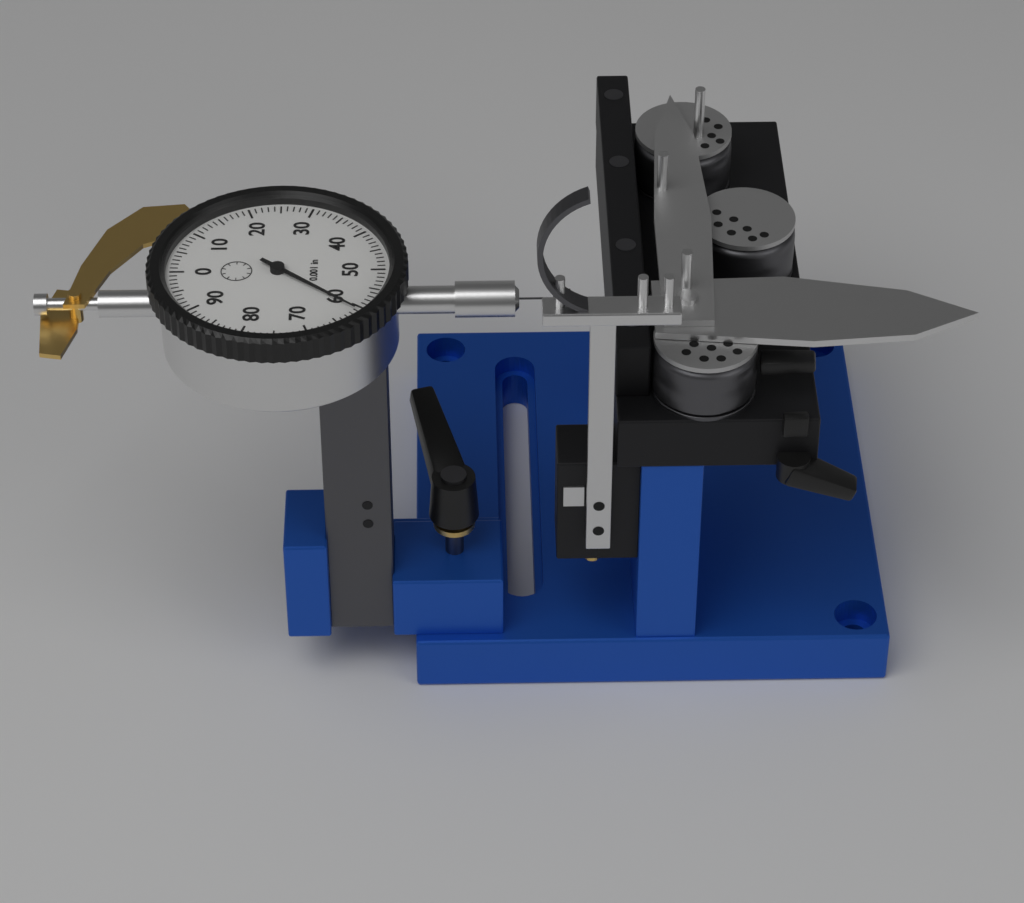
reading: 0.061 in
